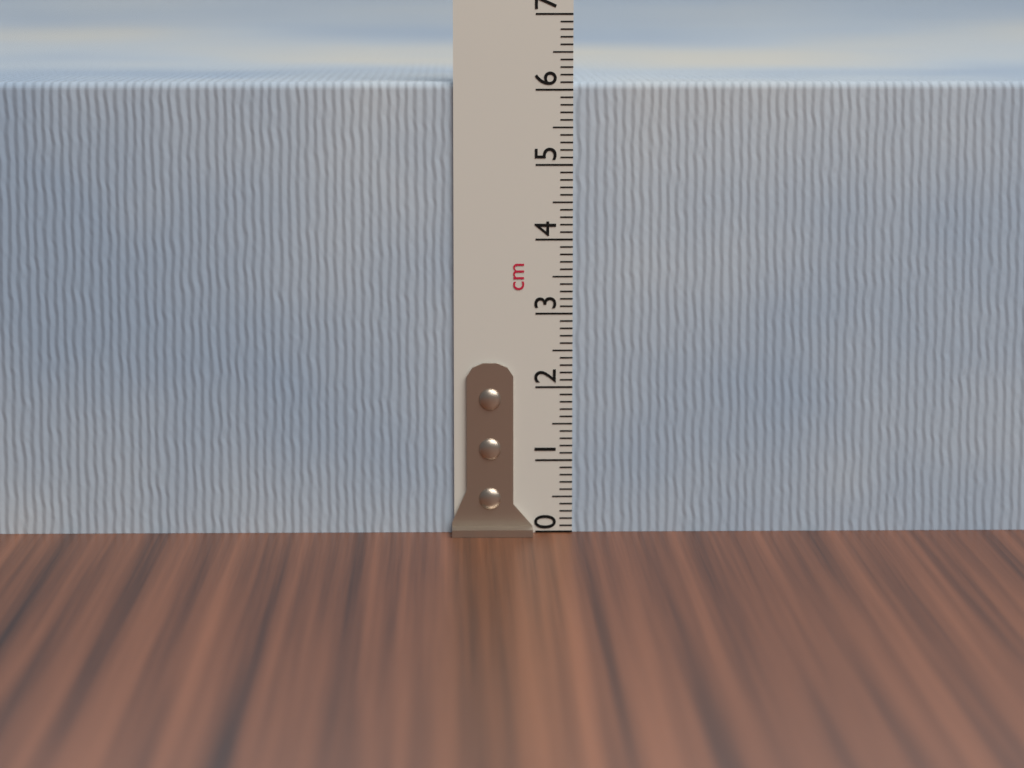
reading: 6.1 cm
